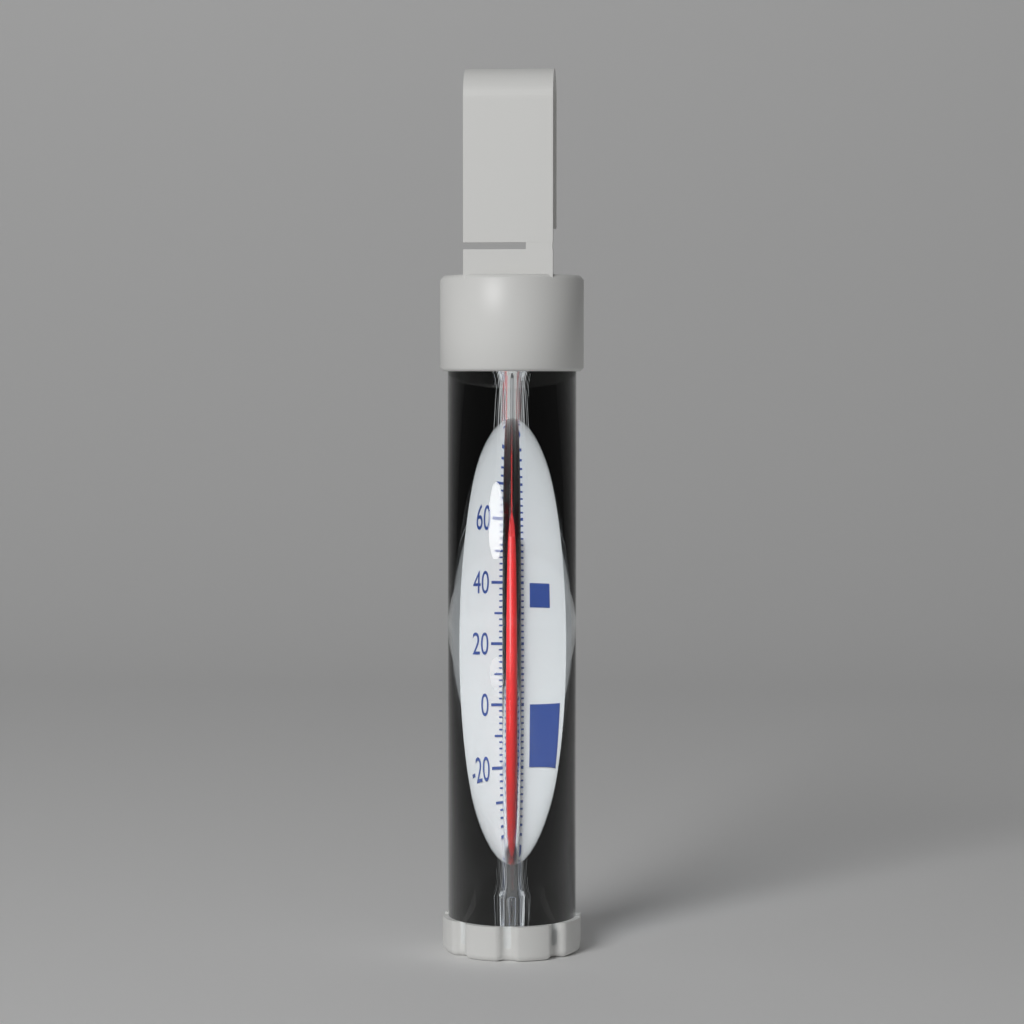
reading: 56 °F
